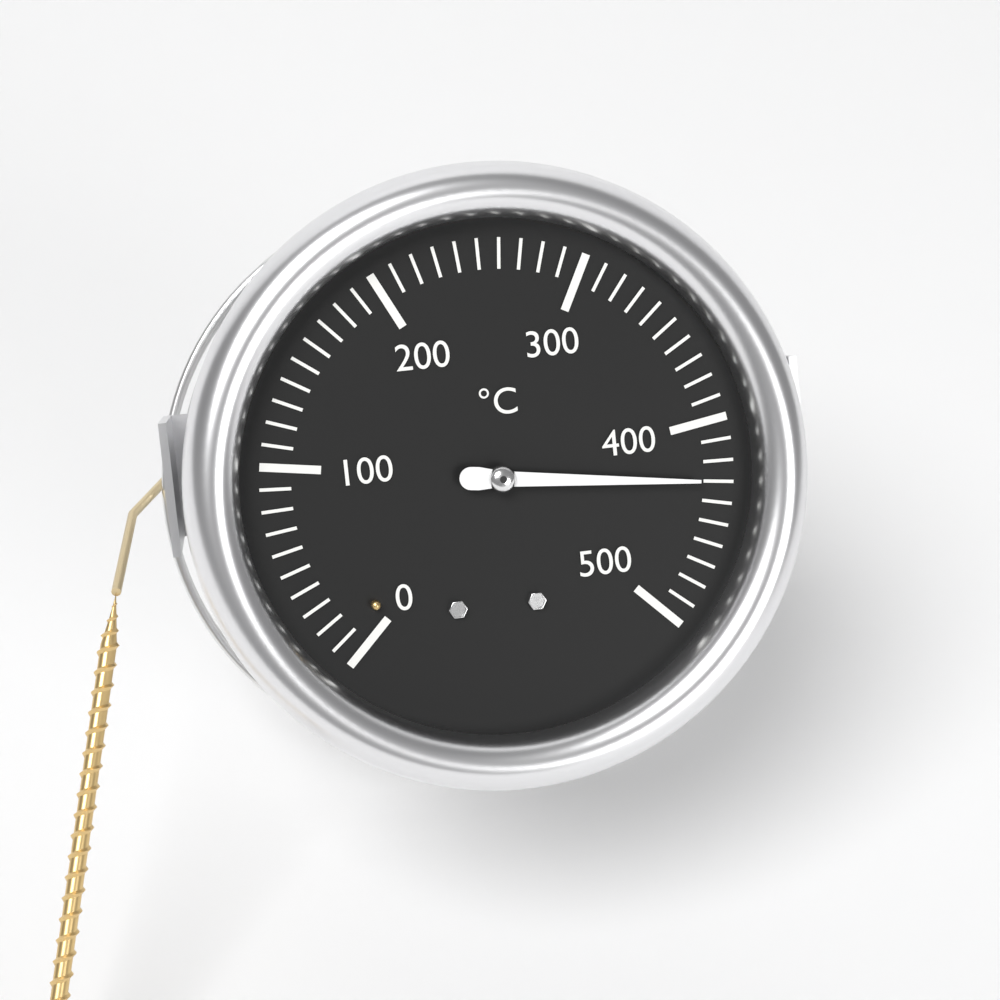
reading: 430 °C
